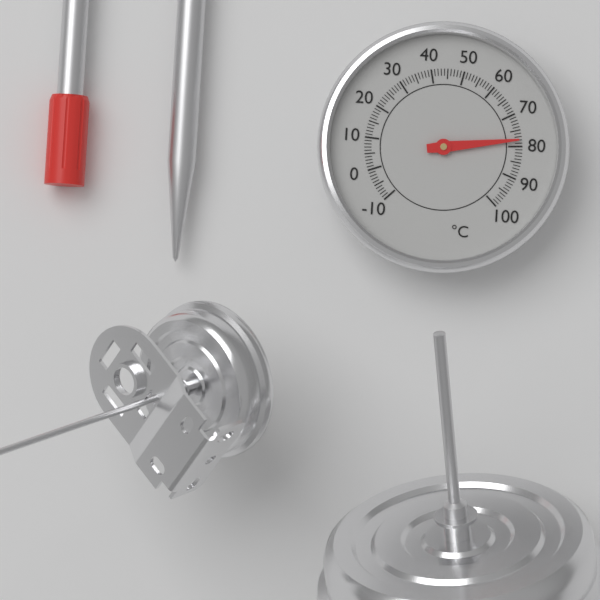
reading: 78 °C
